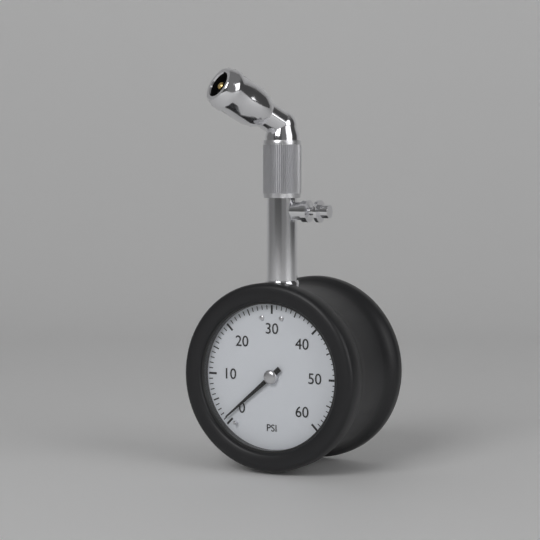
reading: 1 psi
